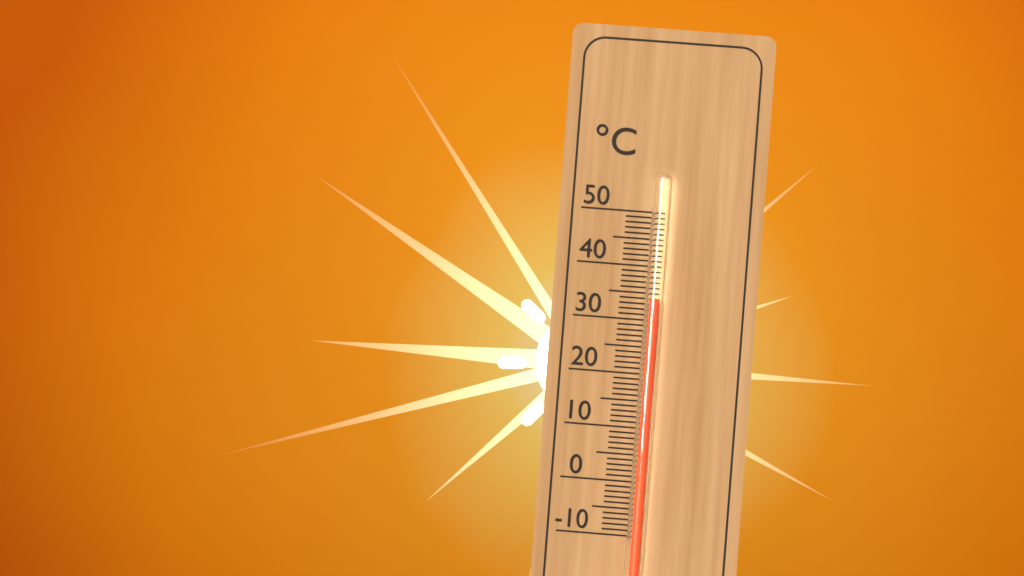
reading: 34 °C
